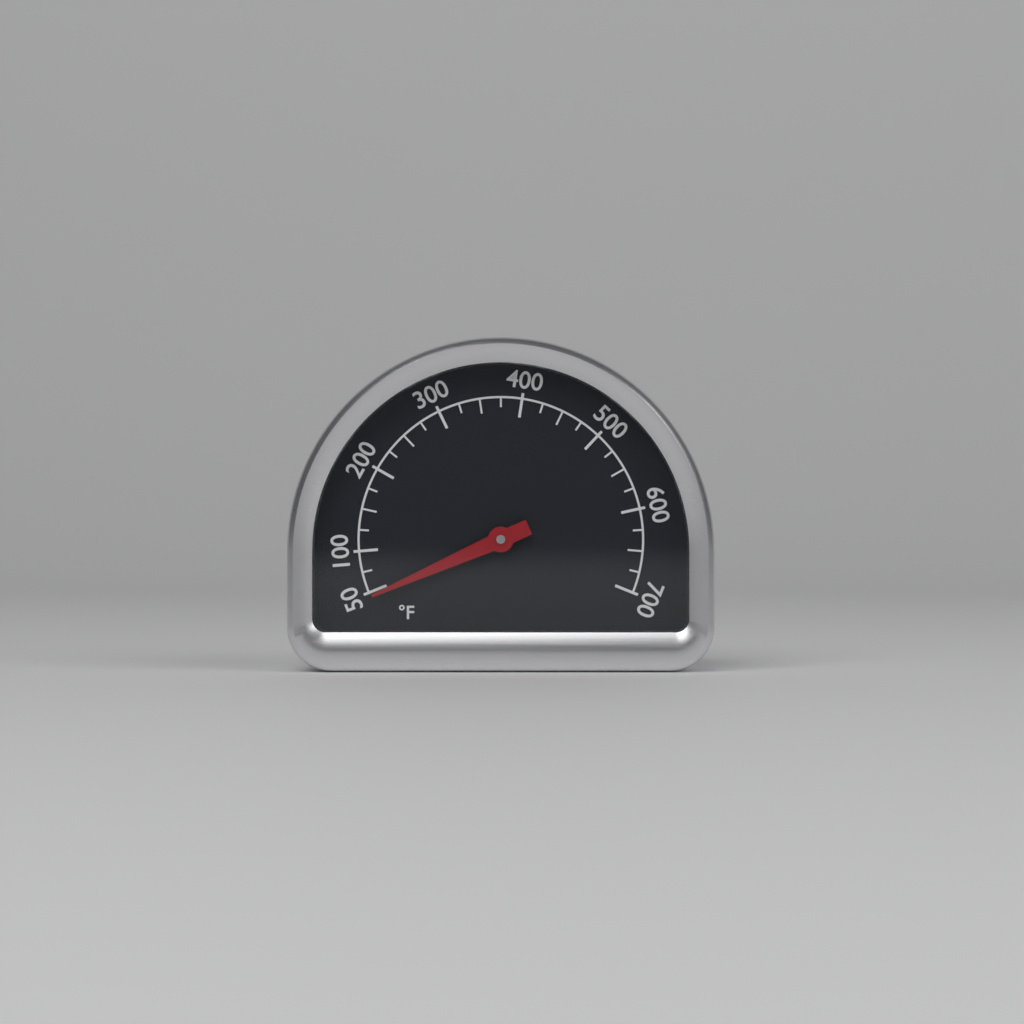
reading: 45 °F
